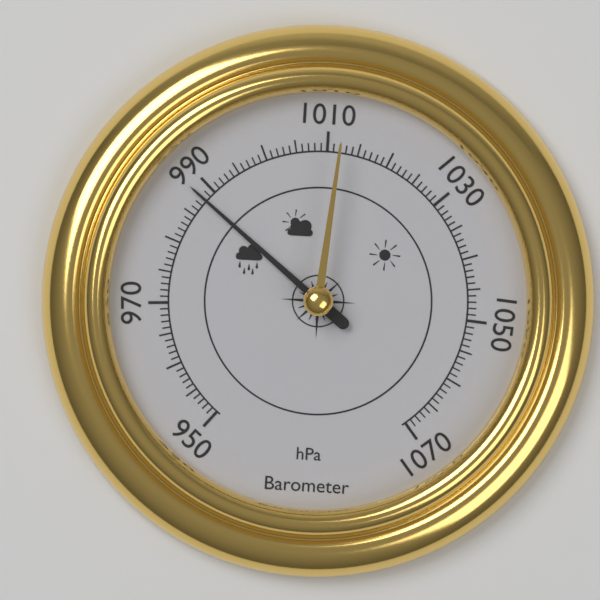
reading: 988 hPa
